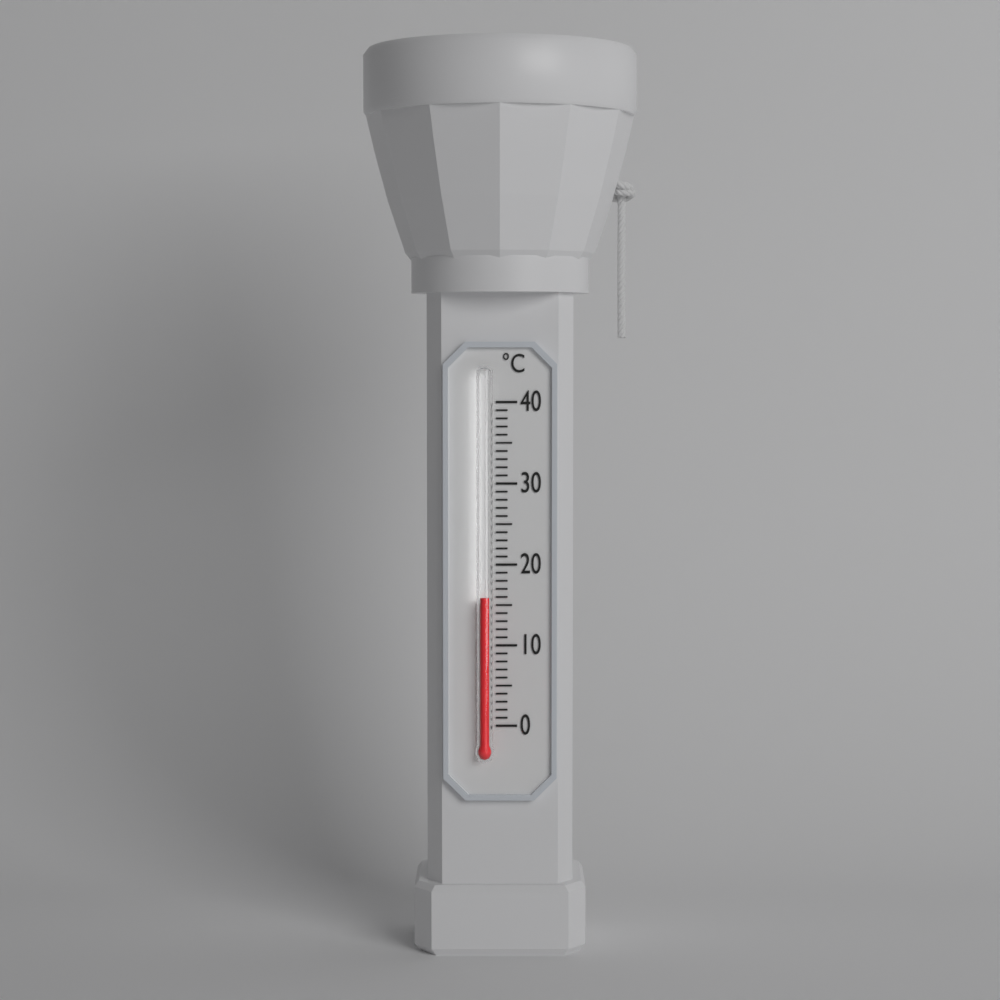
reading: 16 °C
